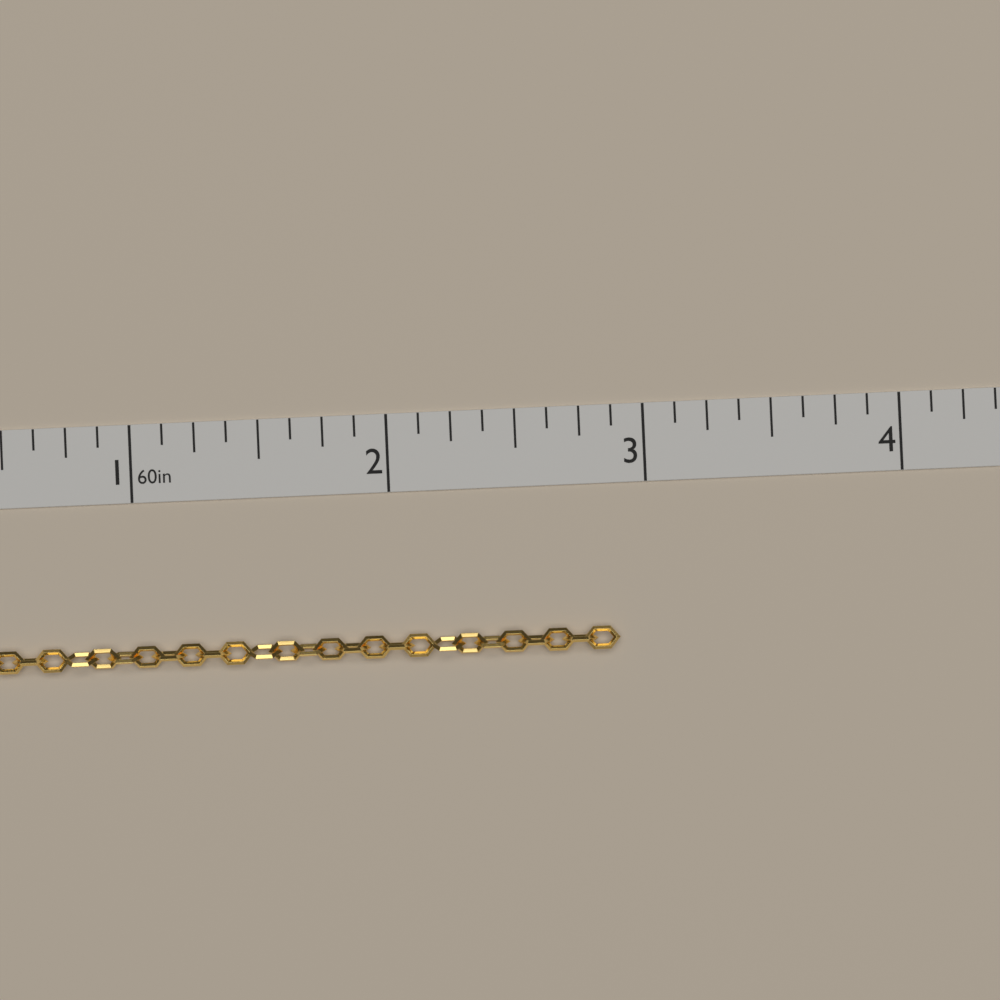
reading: 2.875 in
